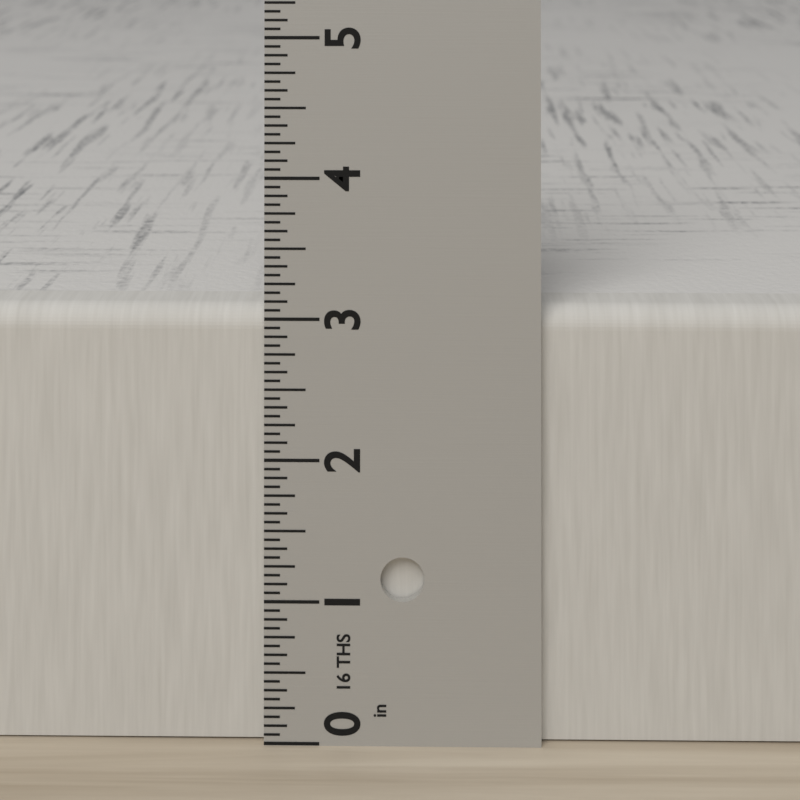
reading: 3.0625 in
